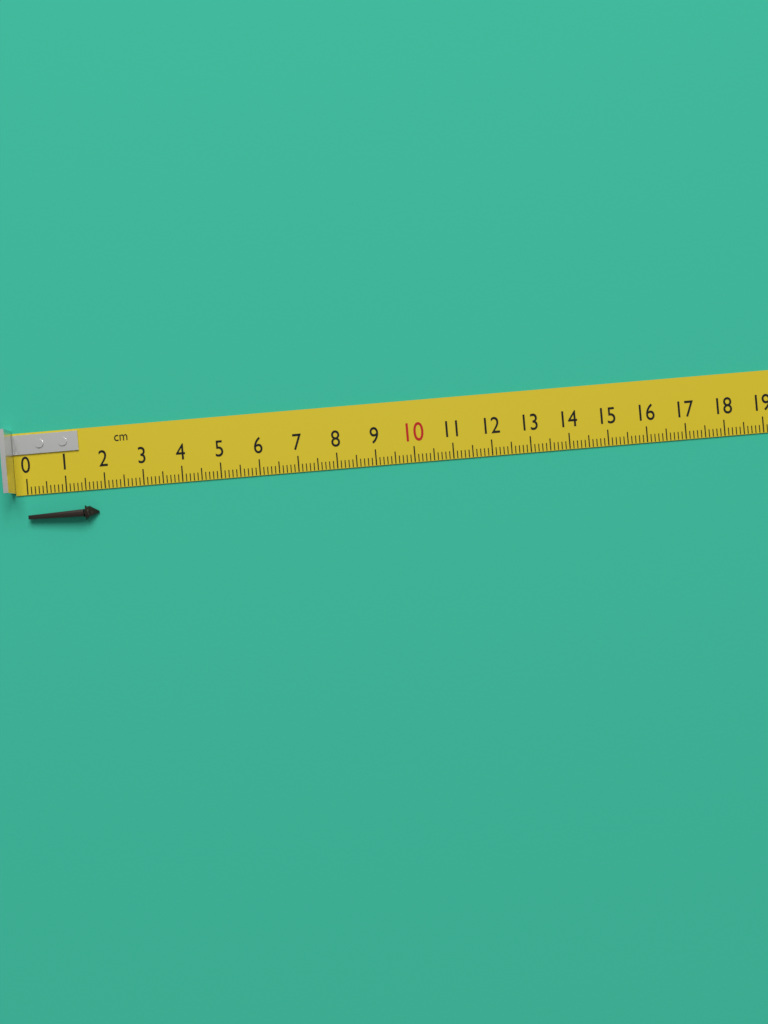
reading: 1.8 cm
